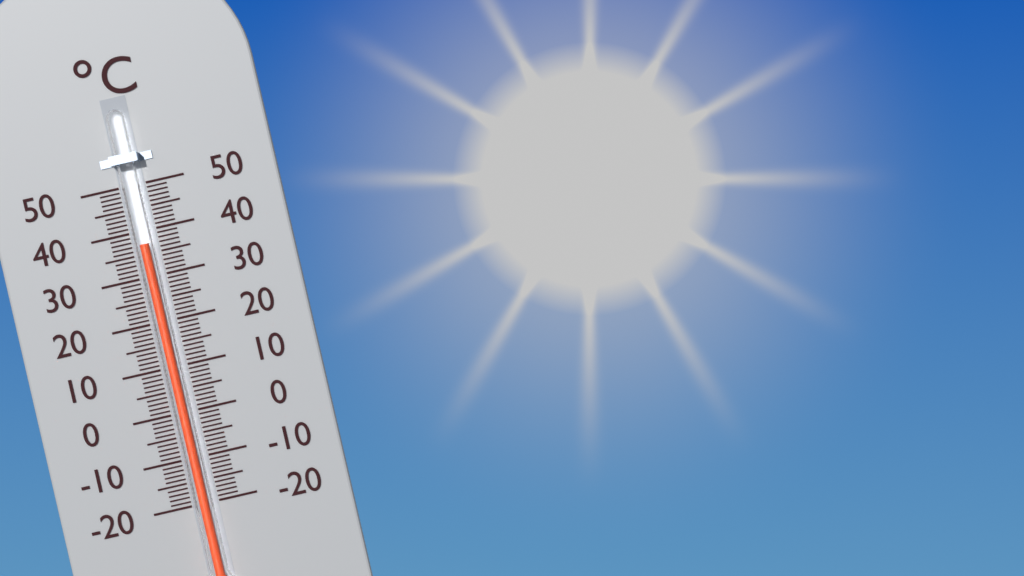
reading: 37 °C
